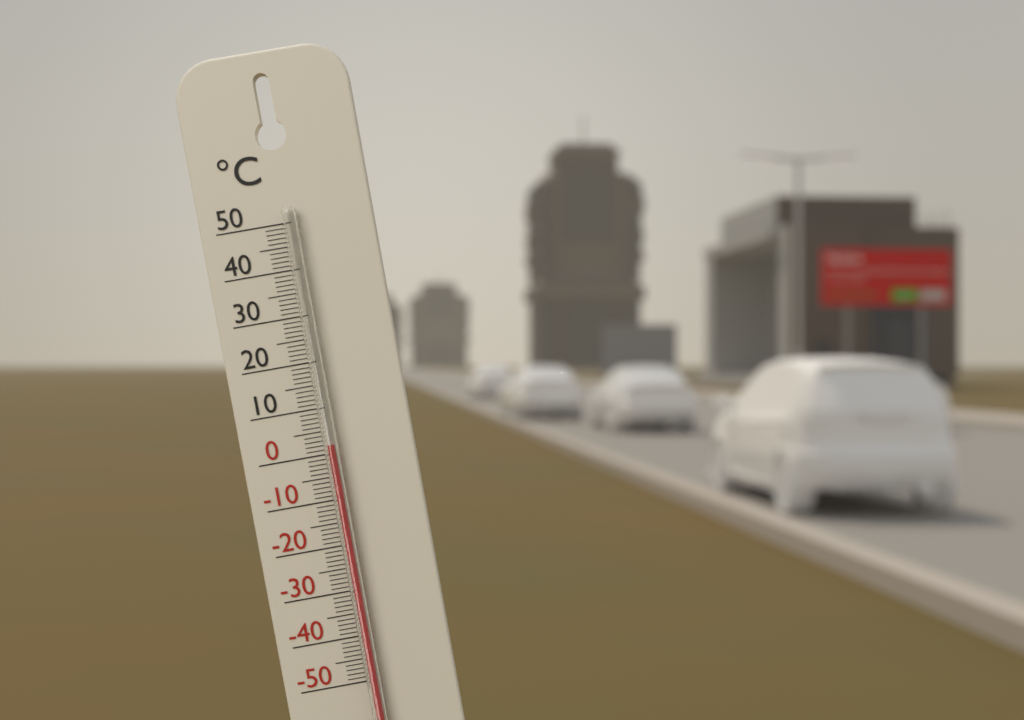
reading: 2 °C
